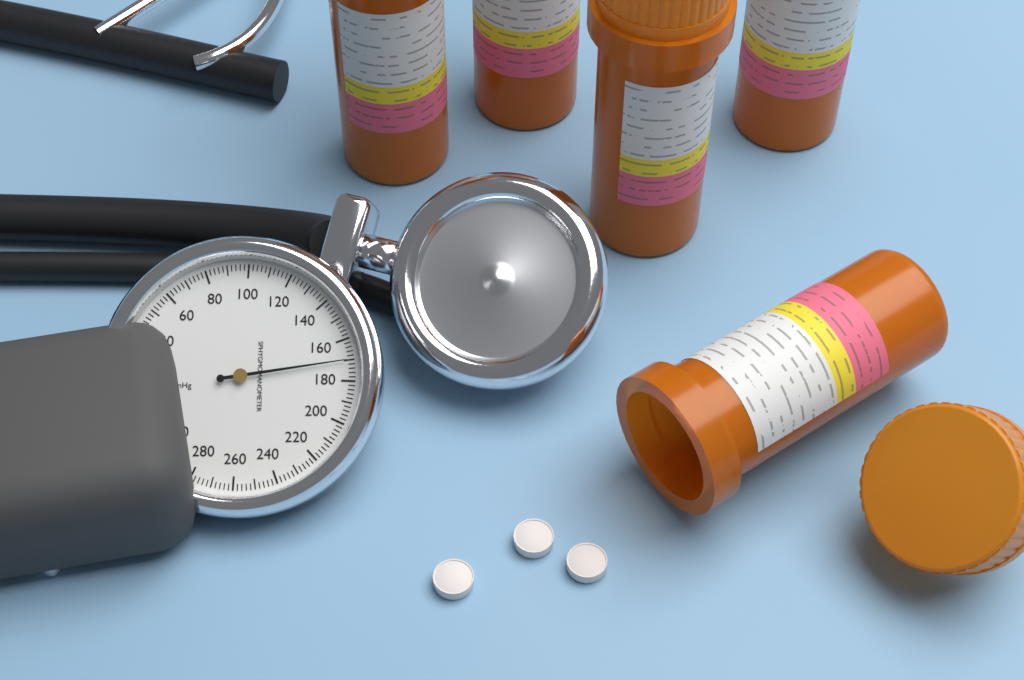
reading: 170 mmHg
